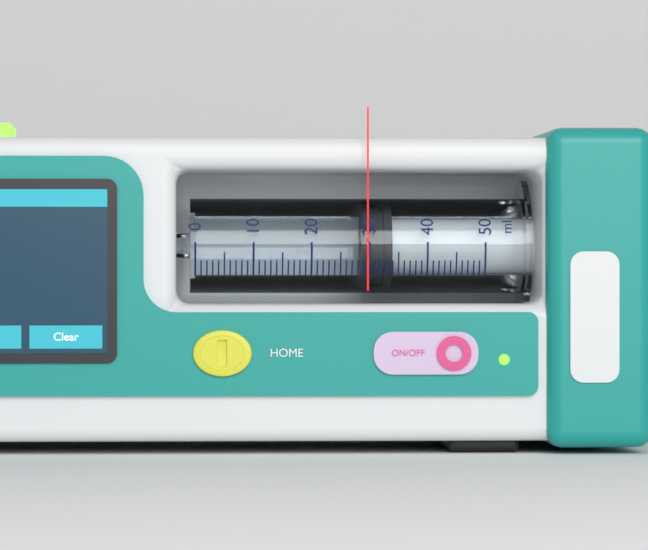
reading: 29 ml
